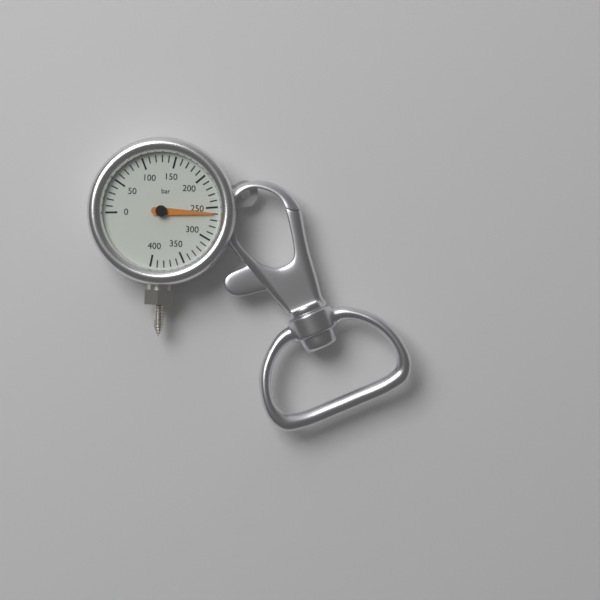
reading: 260 bar
